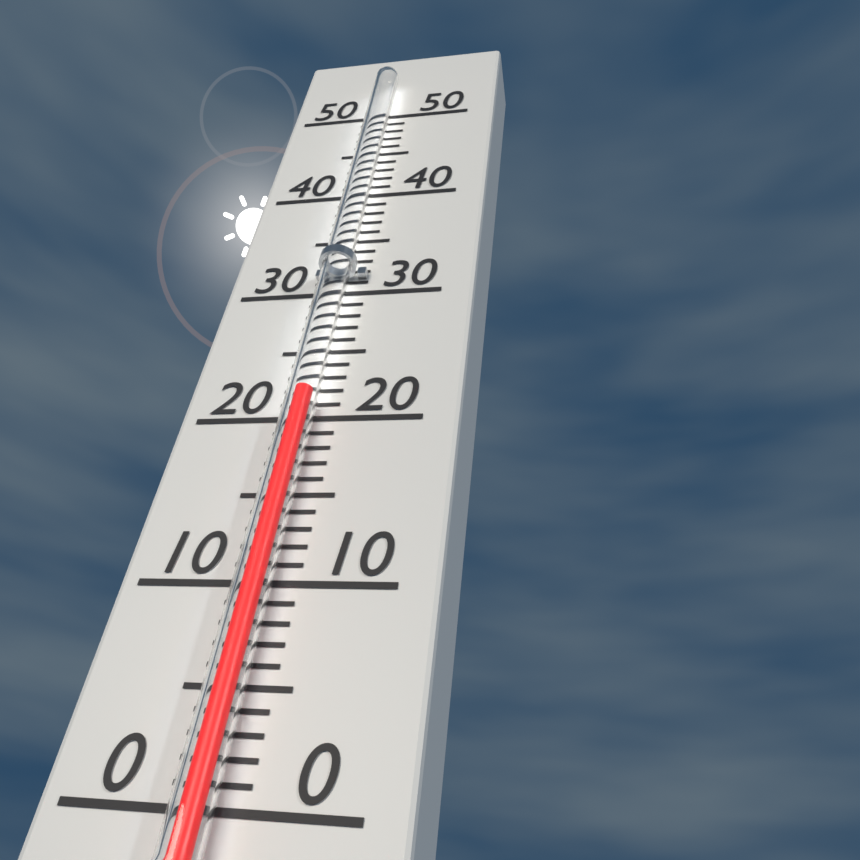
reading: 21 (no unit)
